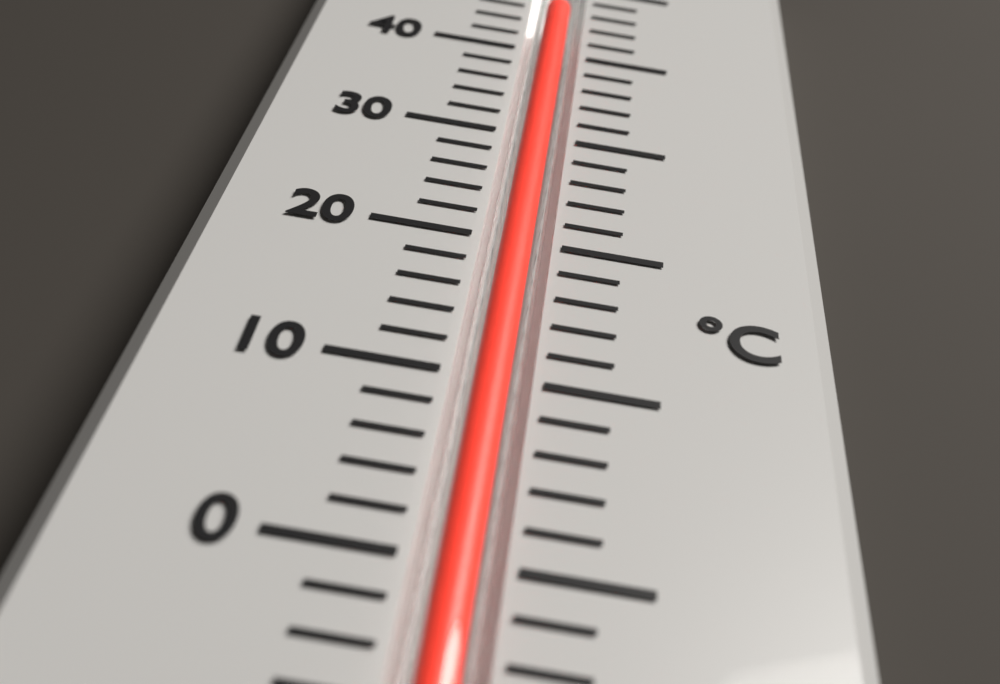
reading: 46 °C
